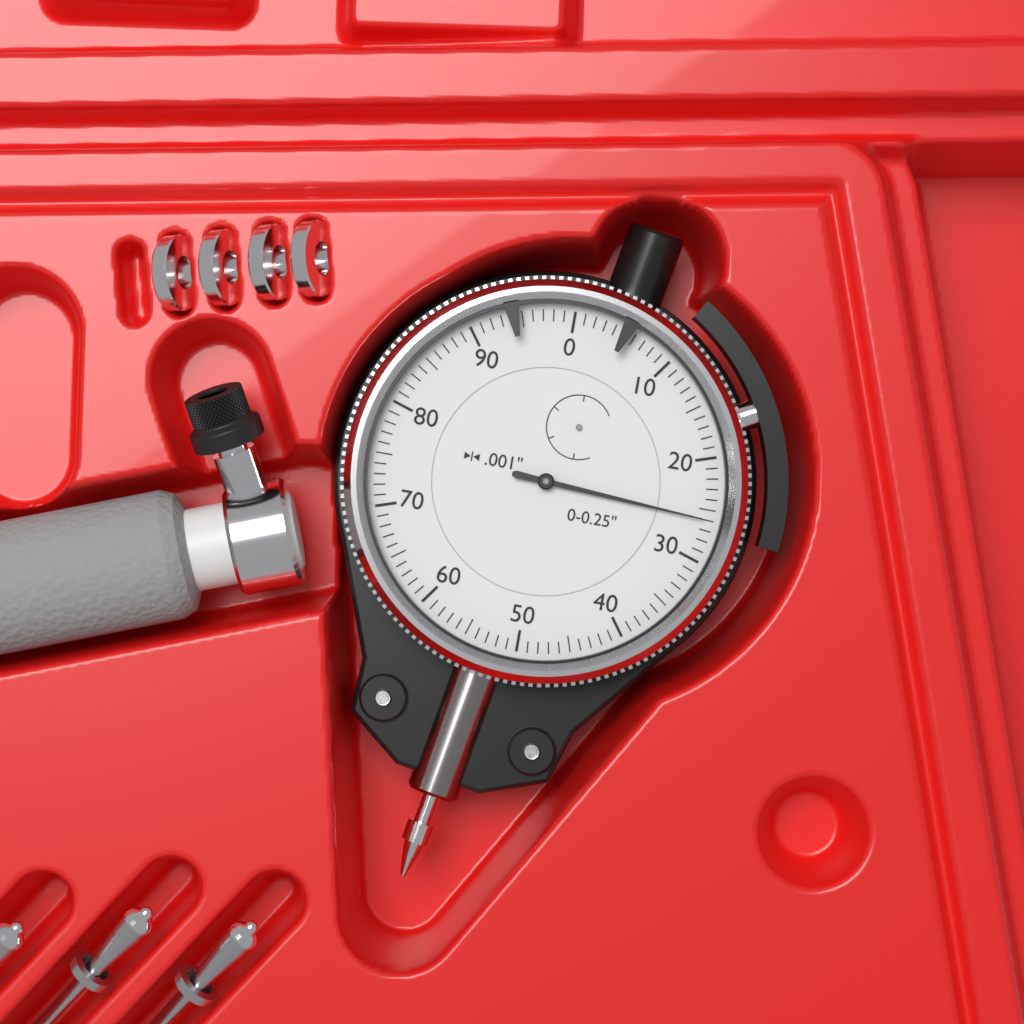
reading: 0.026 in
